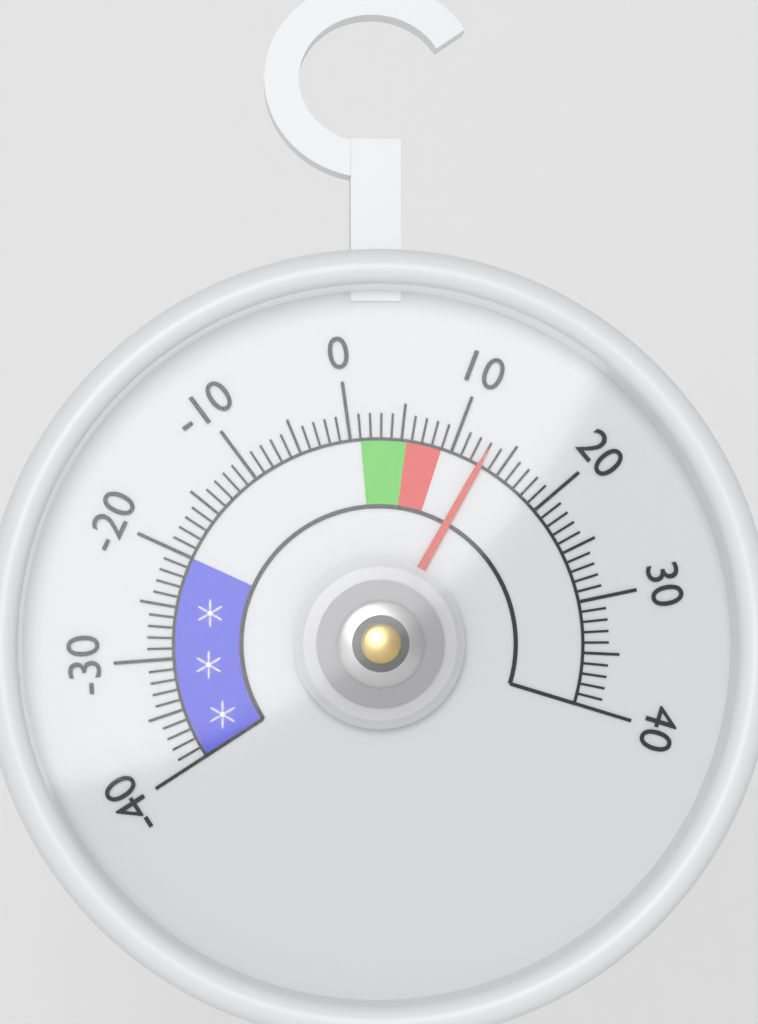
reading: 13 (no unit)
